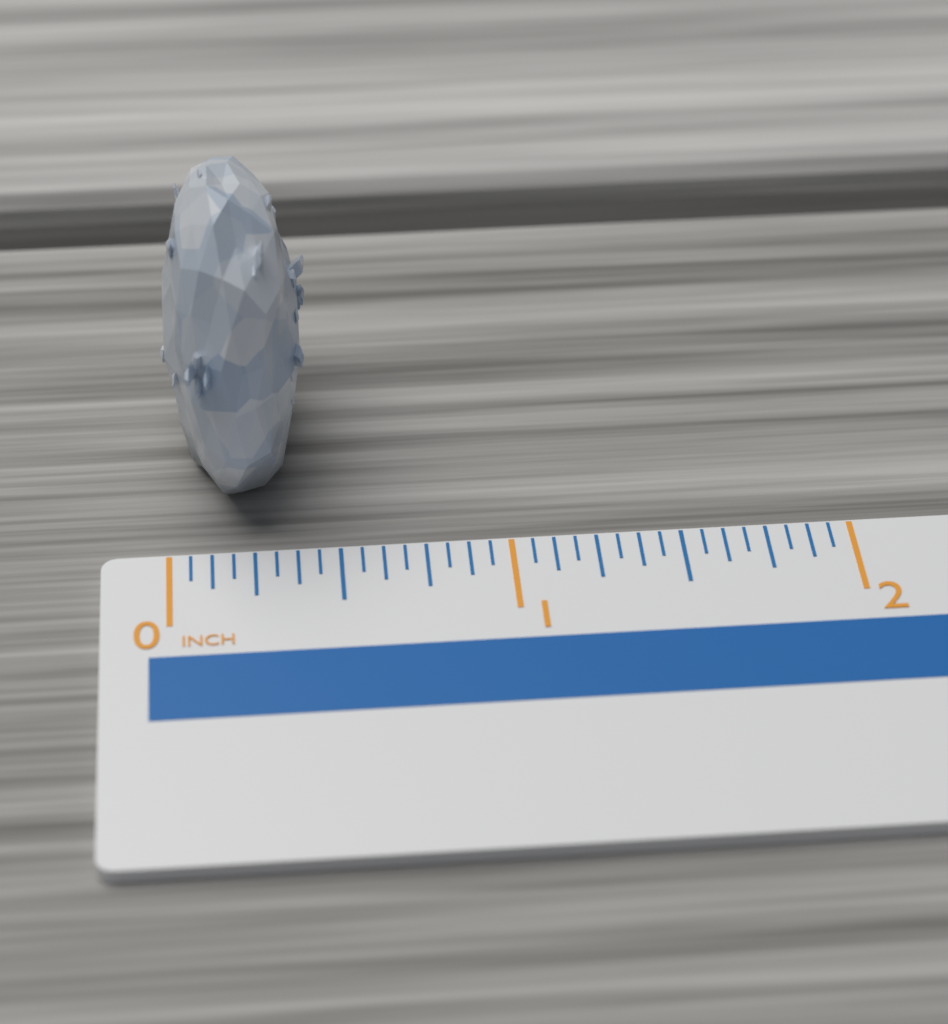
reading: 0.4375 inch
